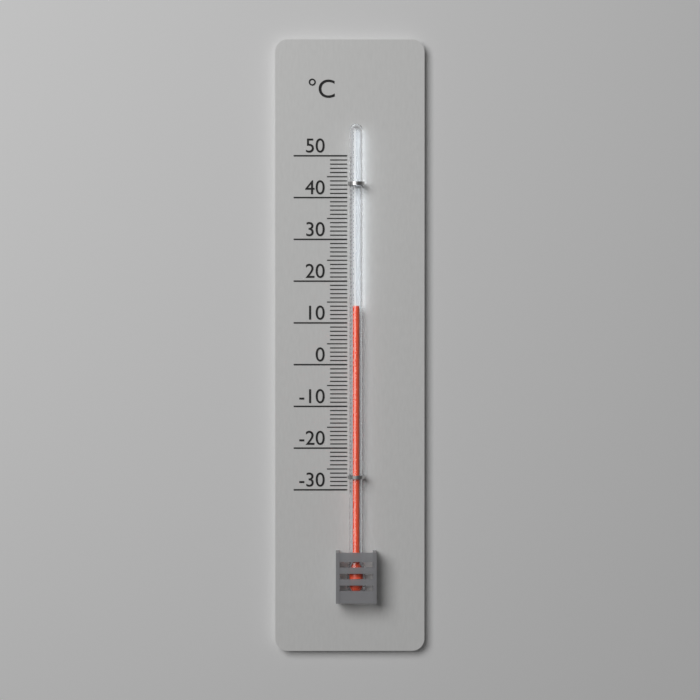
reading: 14 °C
